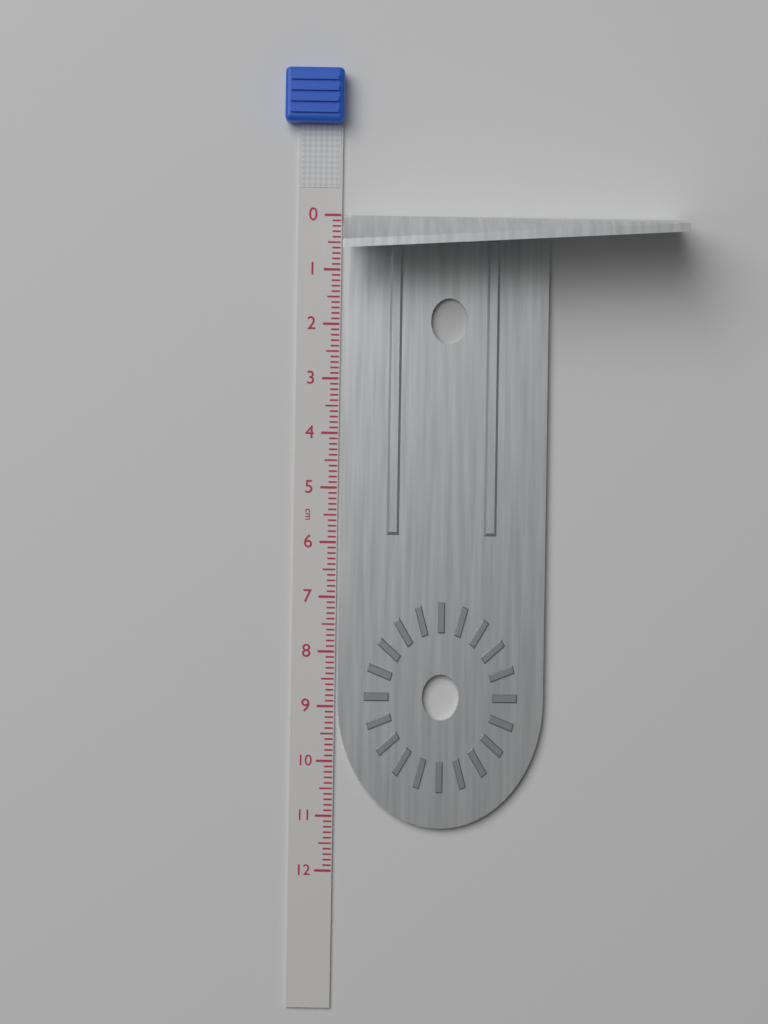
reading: 11.2 cm
